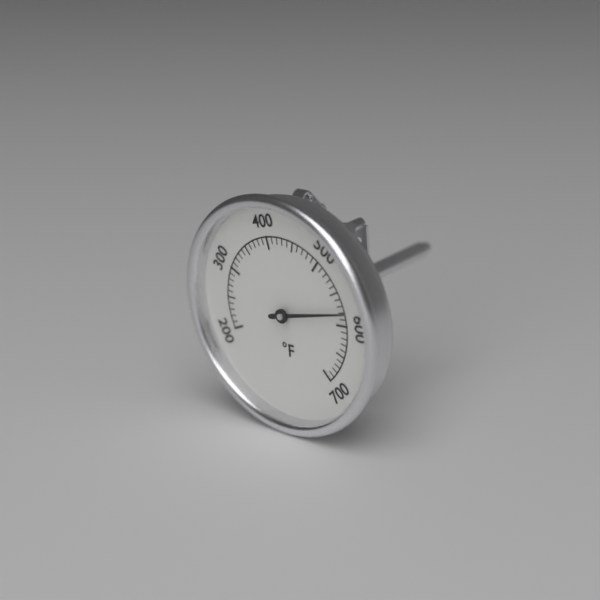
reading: 580 °F
